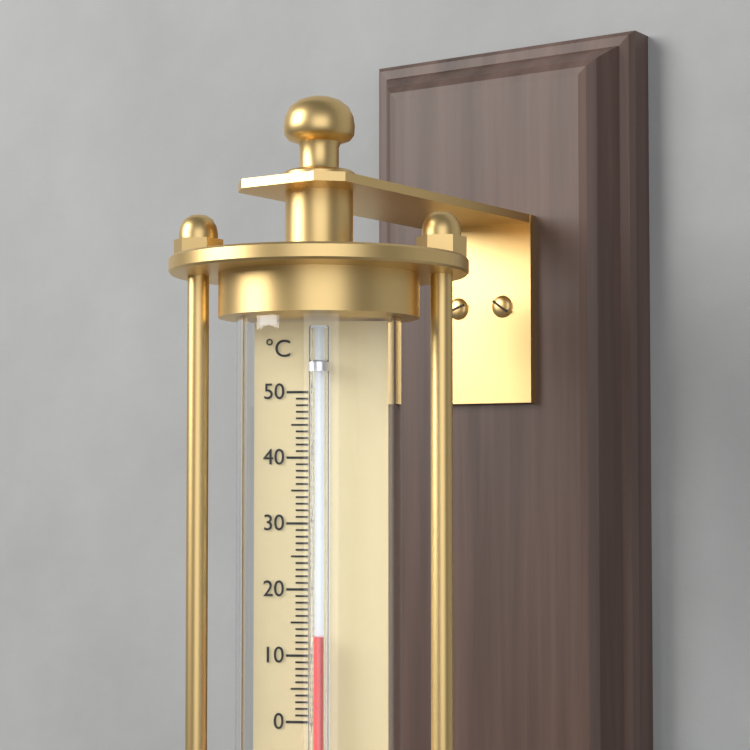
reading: 13 °C
